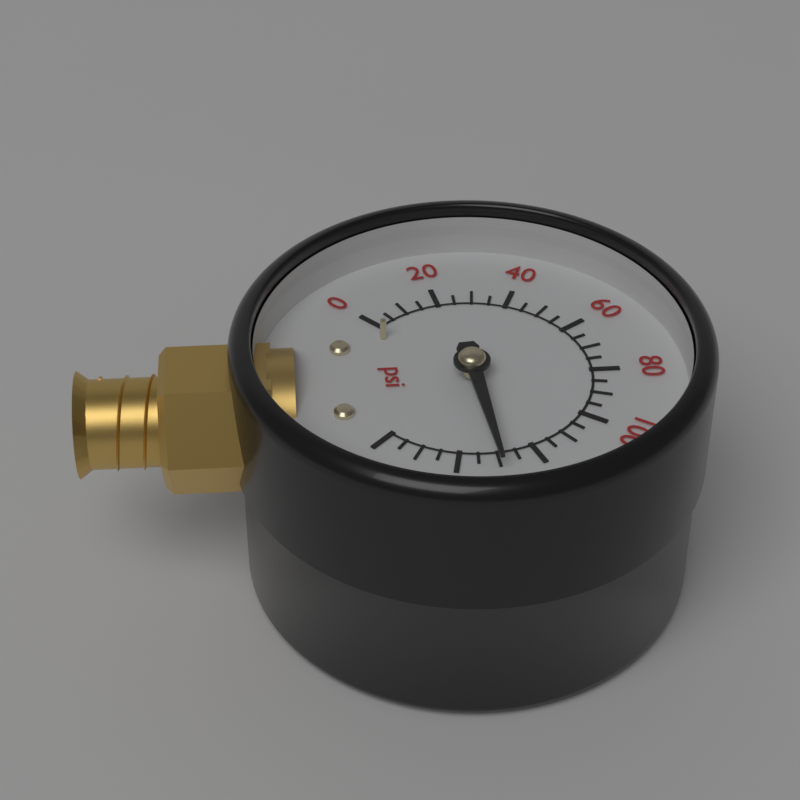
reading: 130 psi
